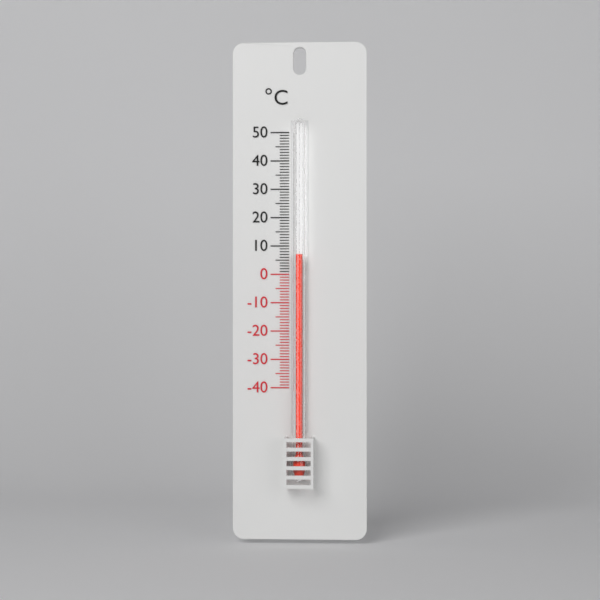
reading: 7 °C
